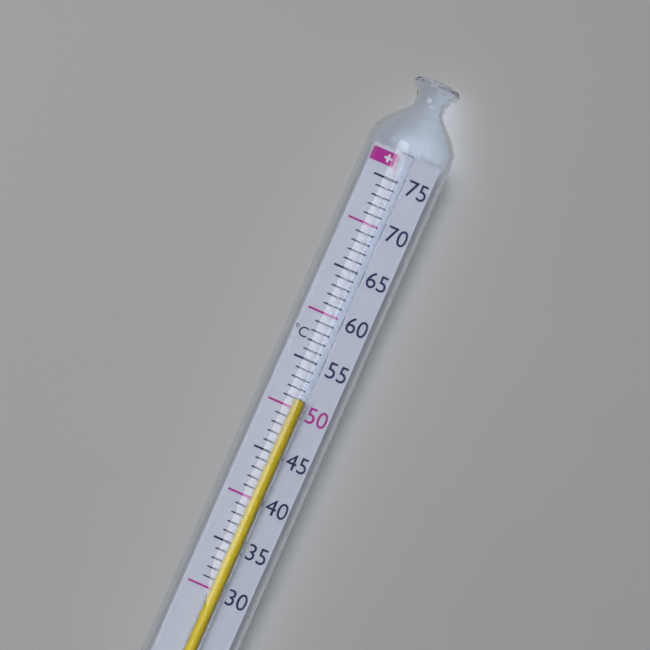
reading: 51 °C
